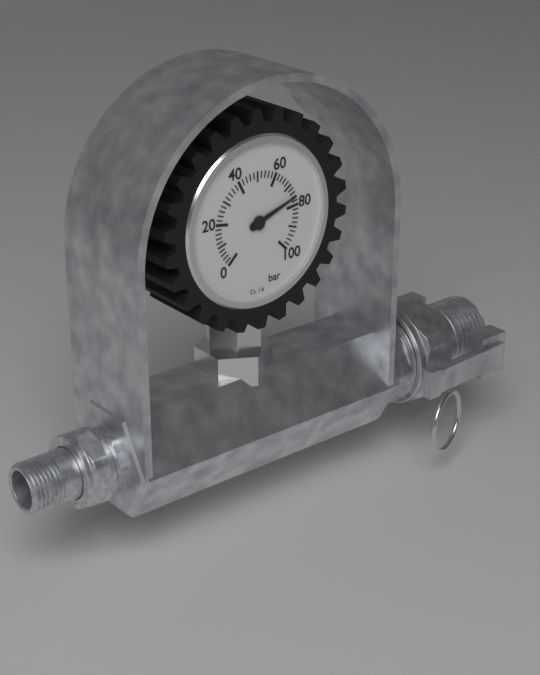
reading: 76 bar
